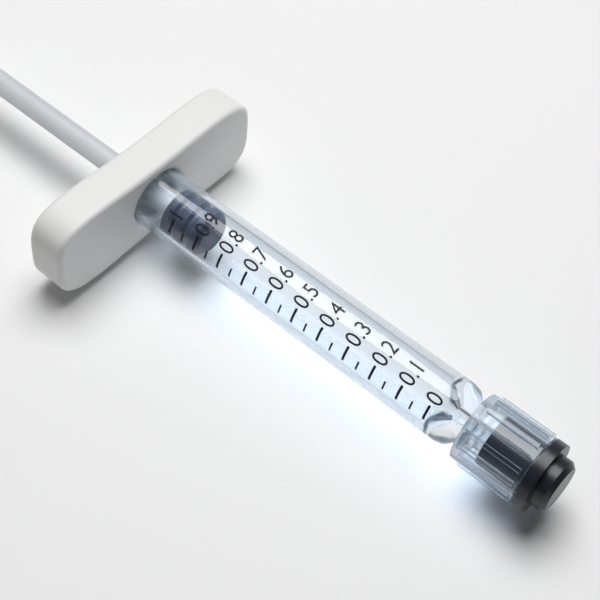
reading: 0.90 (no unit)
